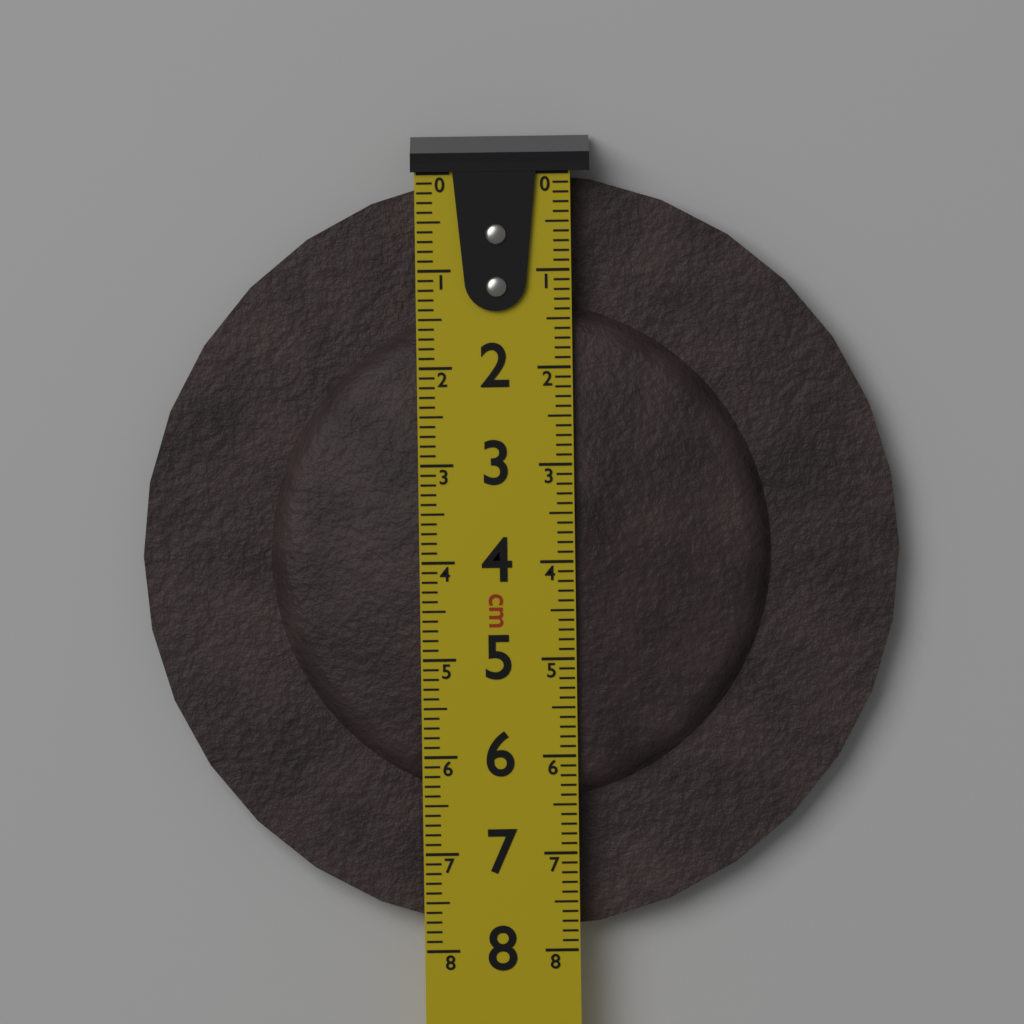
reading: 7.8 cm
